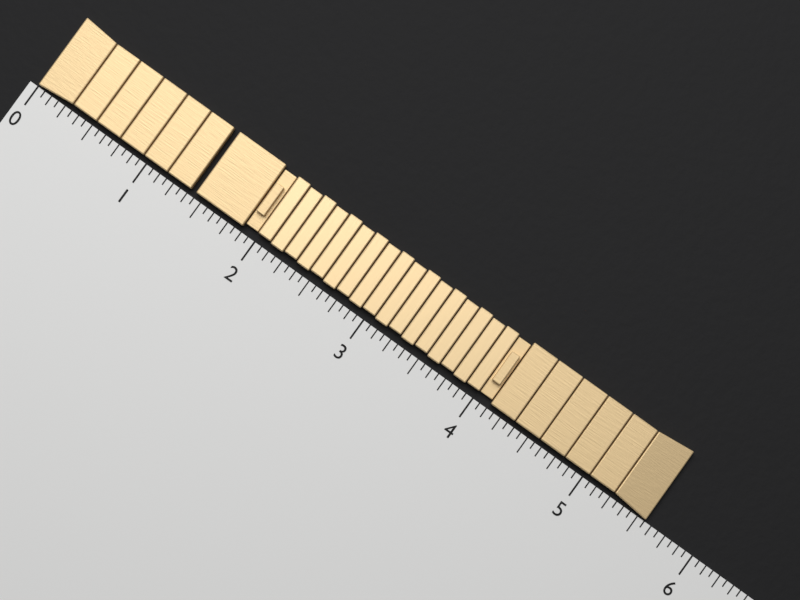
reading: 5.5625 (no unit)
